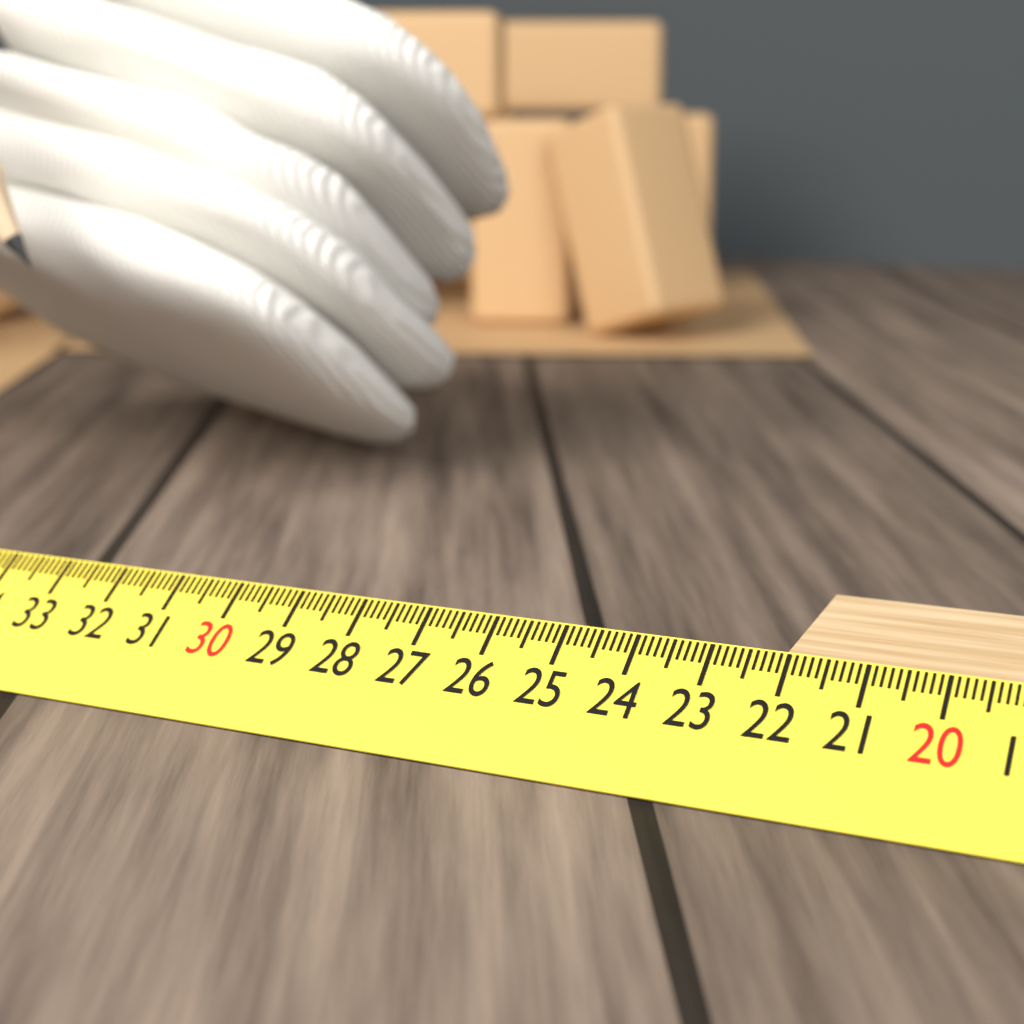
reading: 22.1 cm
